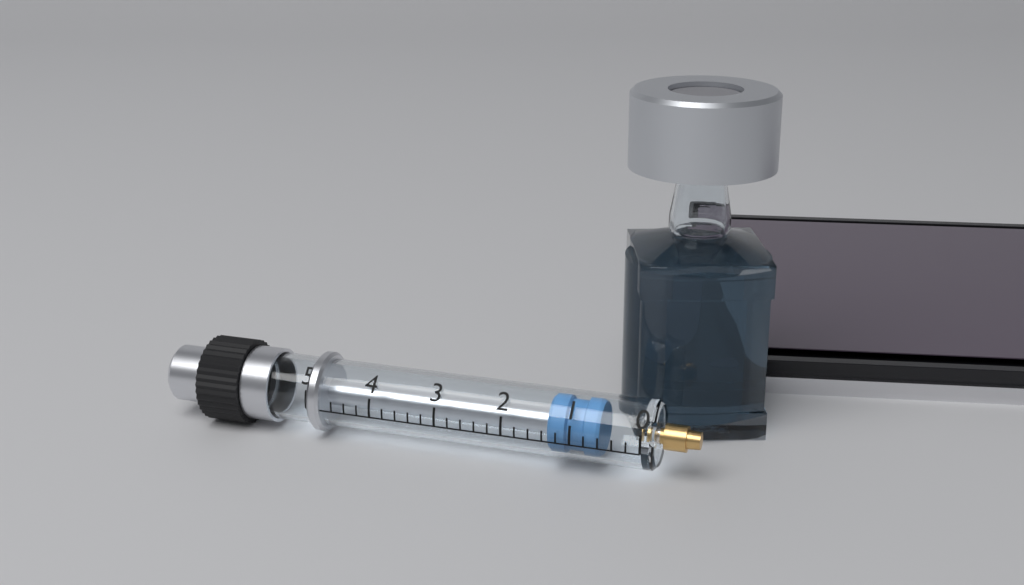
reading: 0.6 (no unit)
